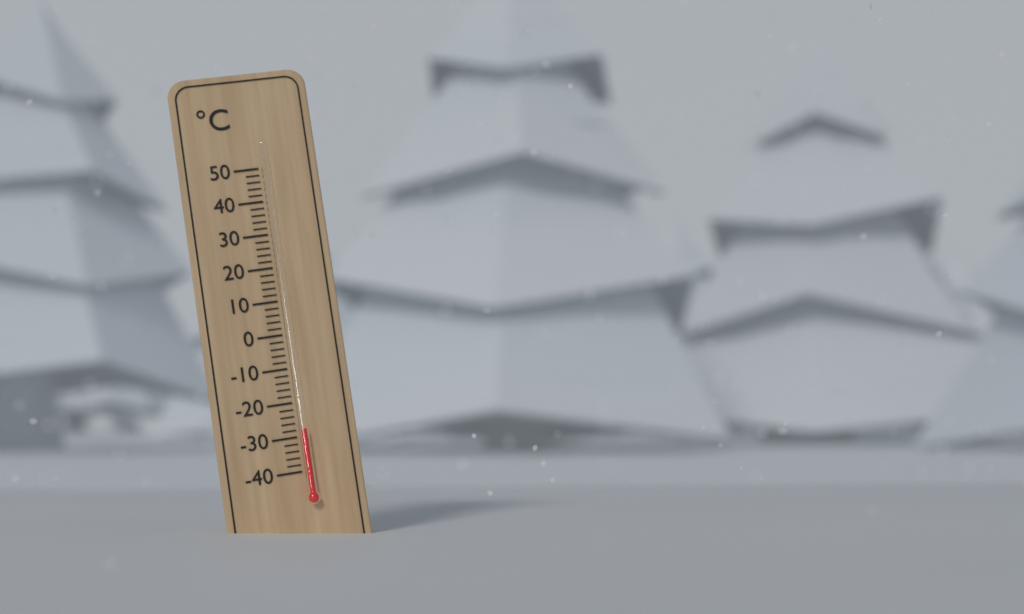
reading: -28 °C
